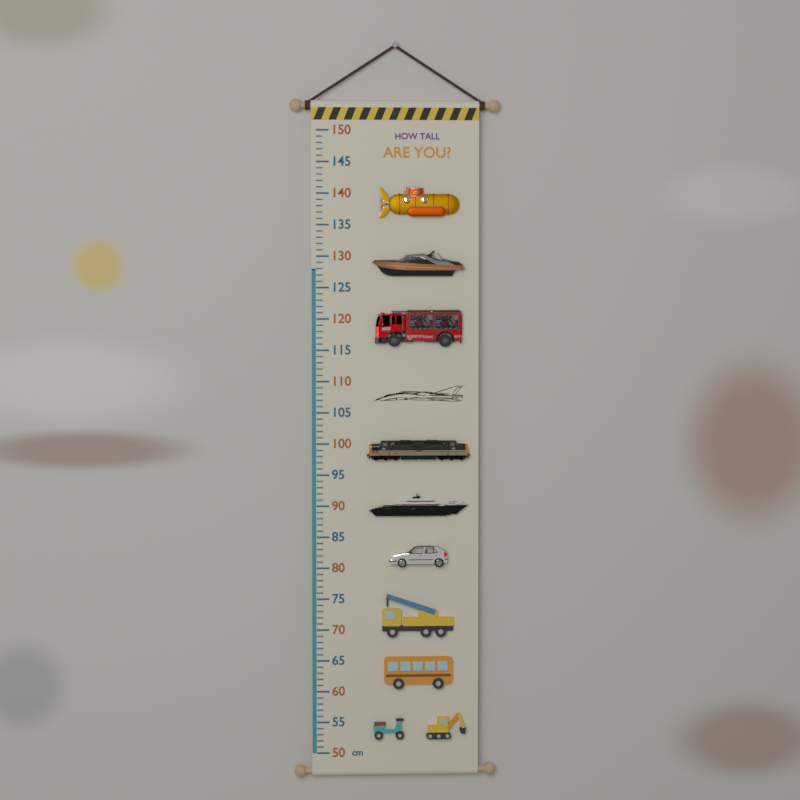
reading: 128 cm
